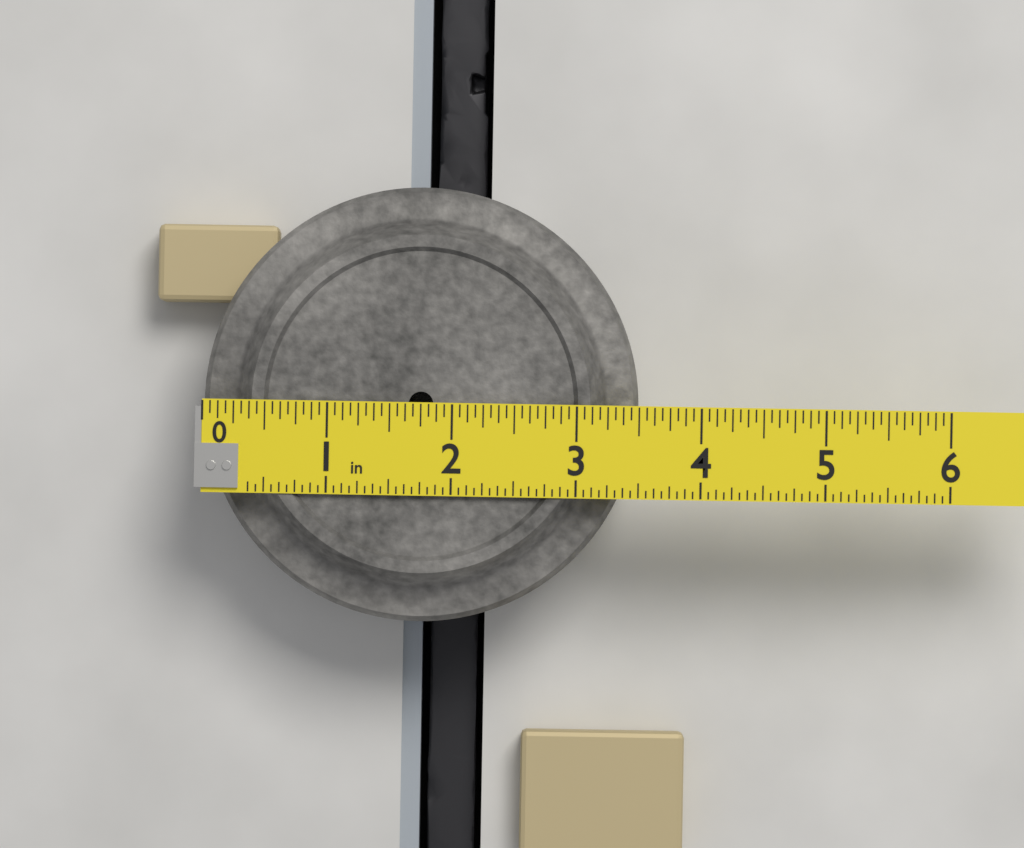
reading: 3.5000 in
